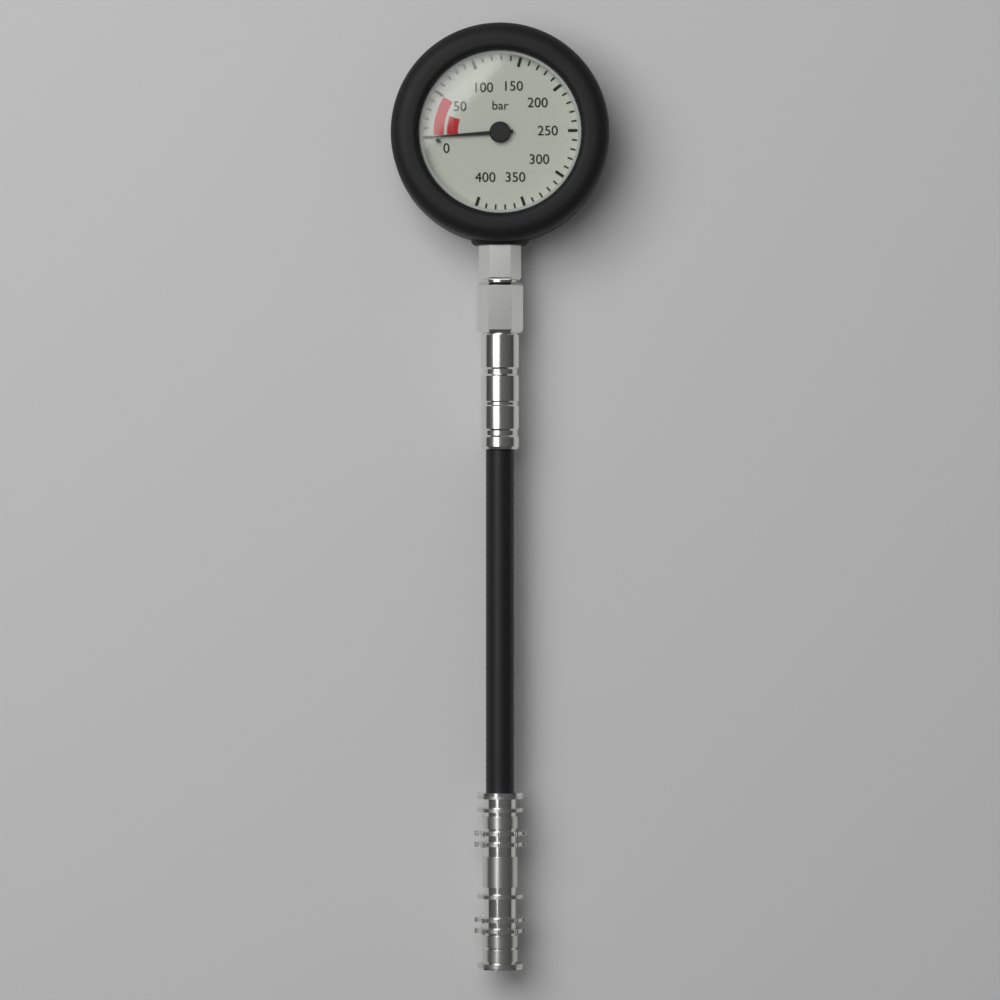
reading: 0 bar
